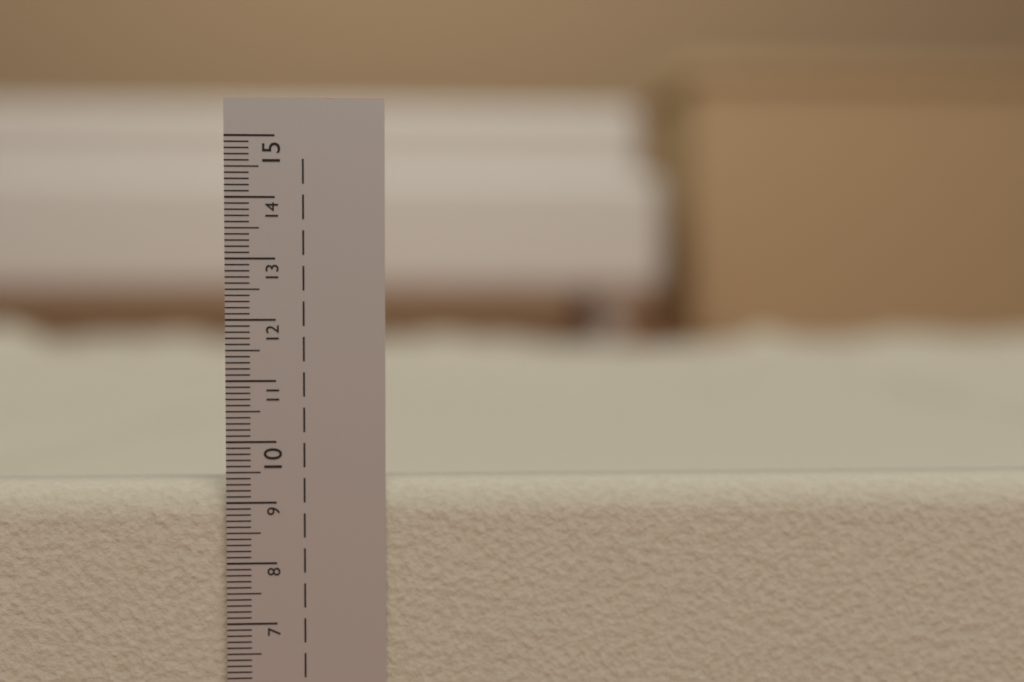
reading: 9.3 cm
